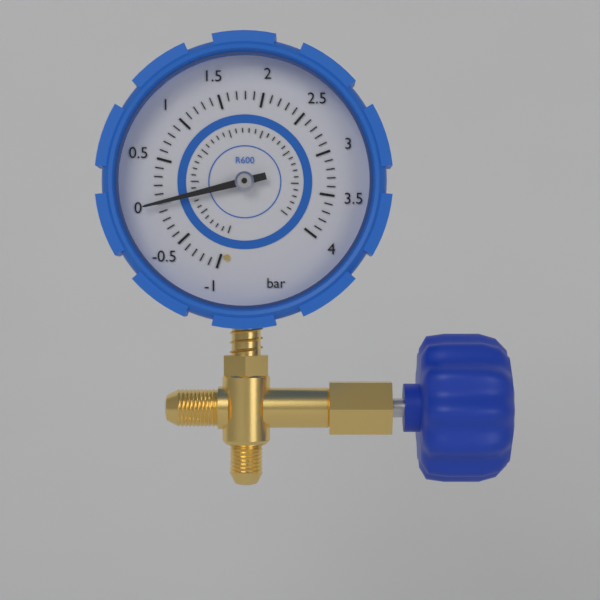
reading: 0.0 bar
